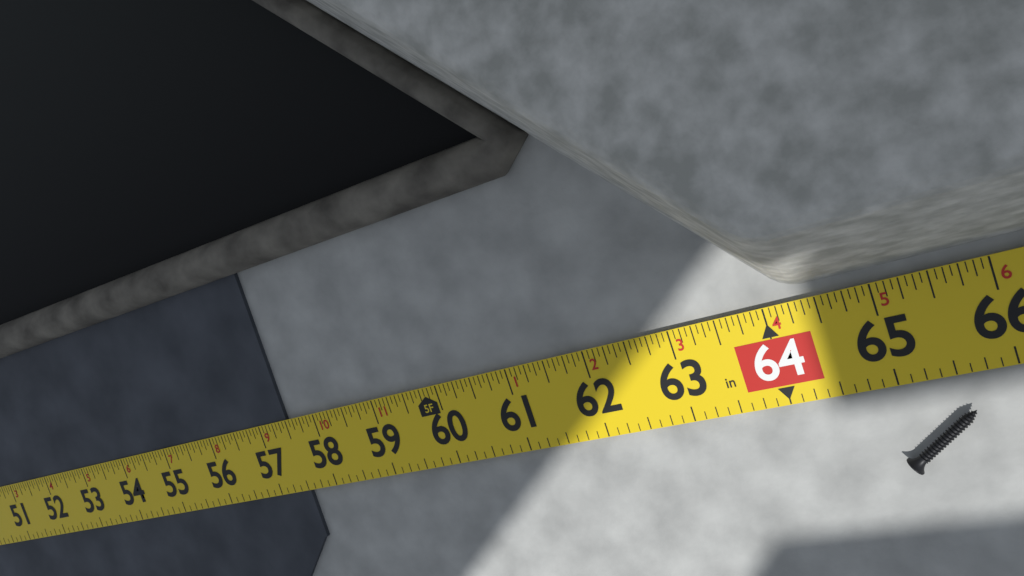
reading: 57.5000 in
